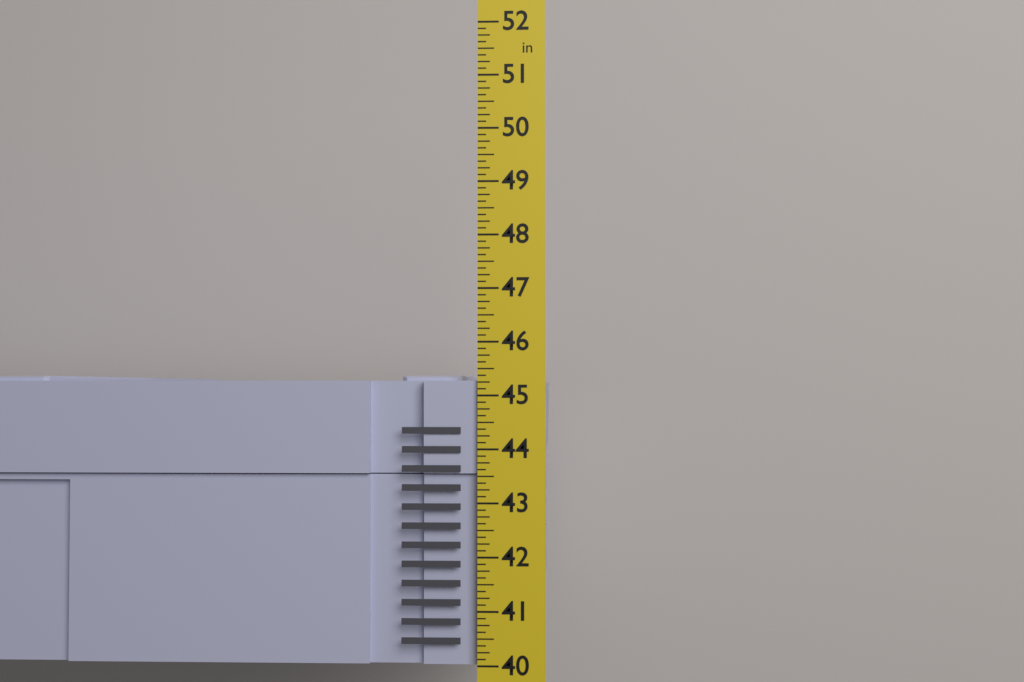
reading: 45.375 in
